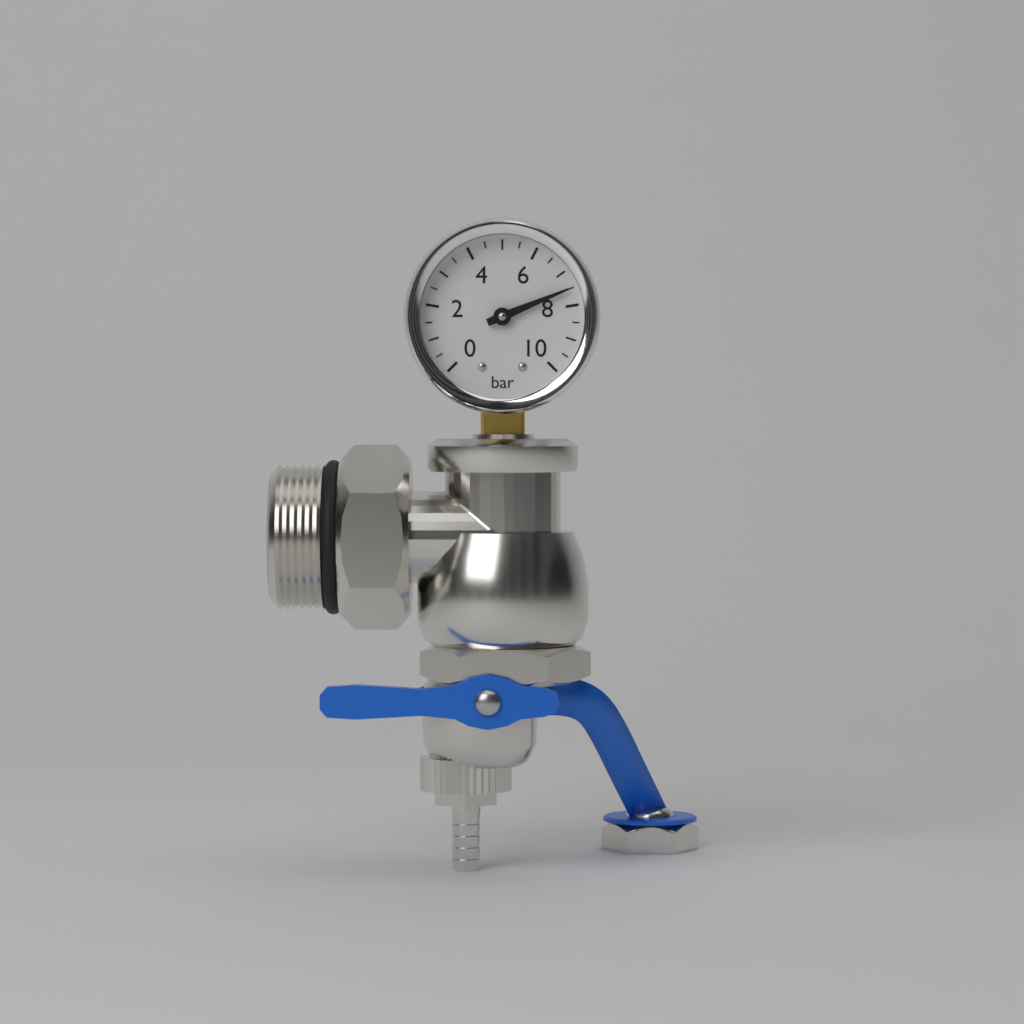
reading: 7.5 bar
